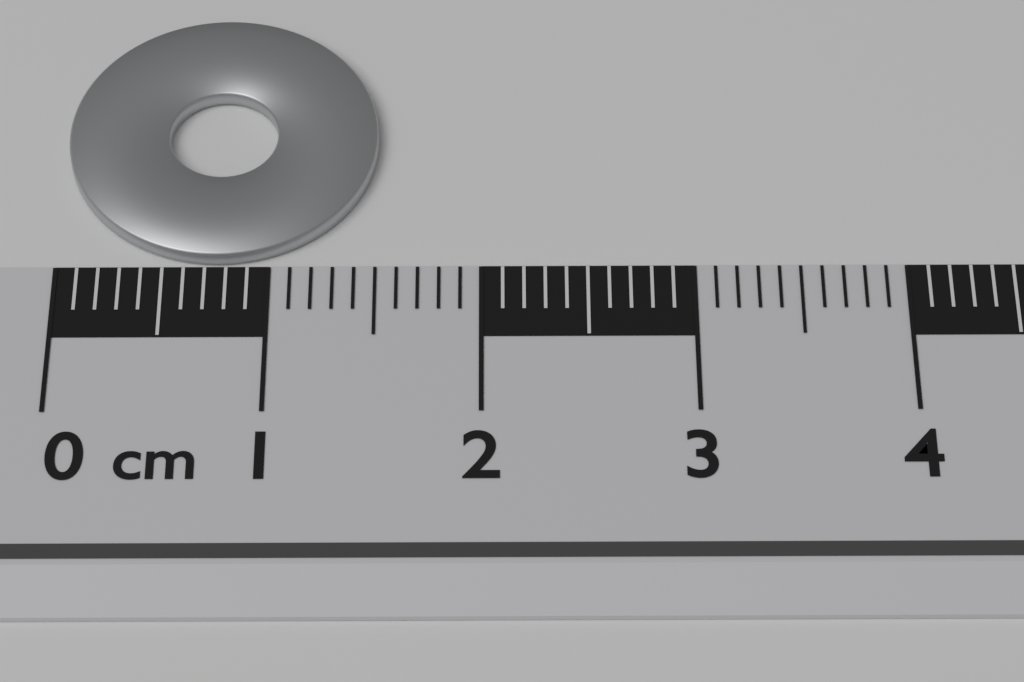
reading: 1.5 cm
